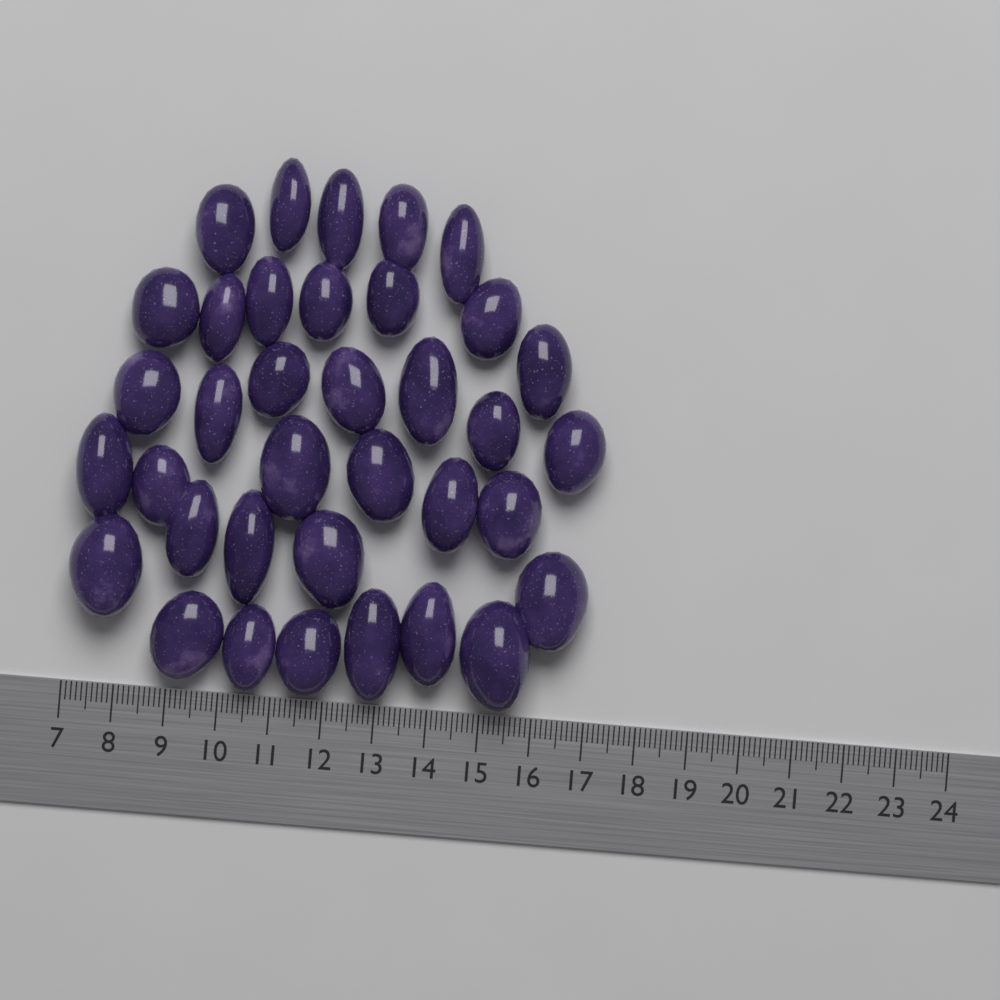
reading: 17.0 (no unit)
